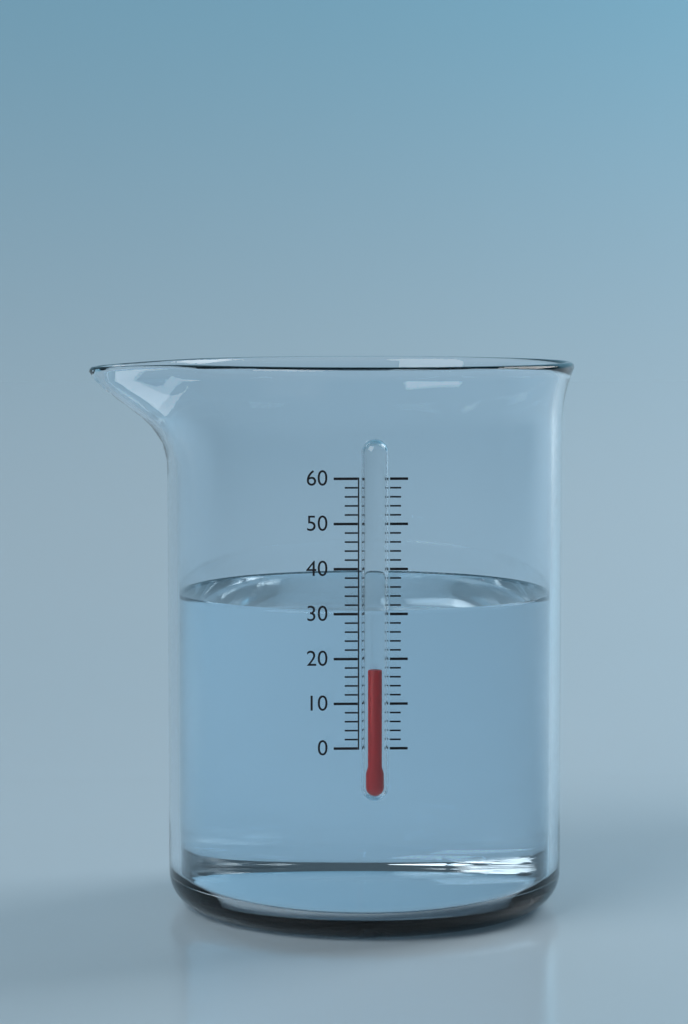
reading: 18 (no unit)
